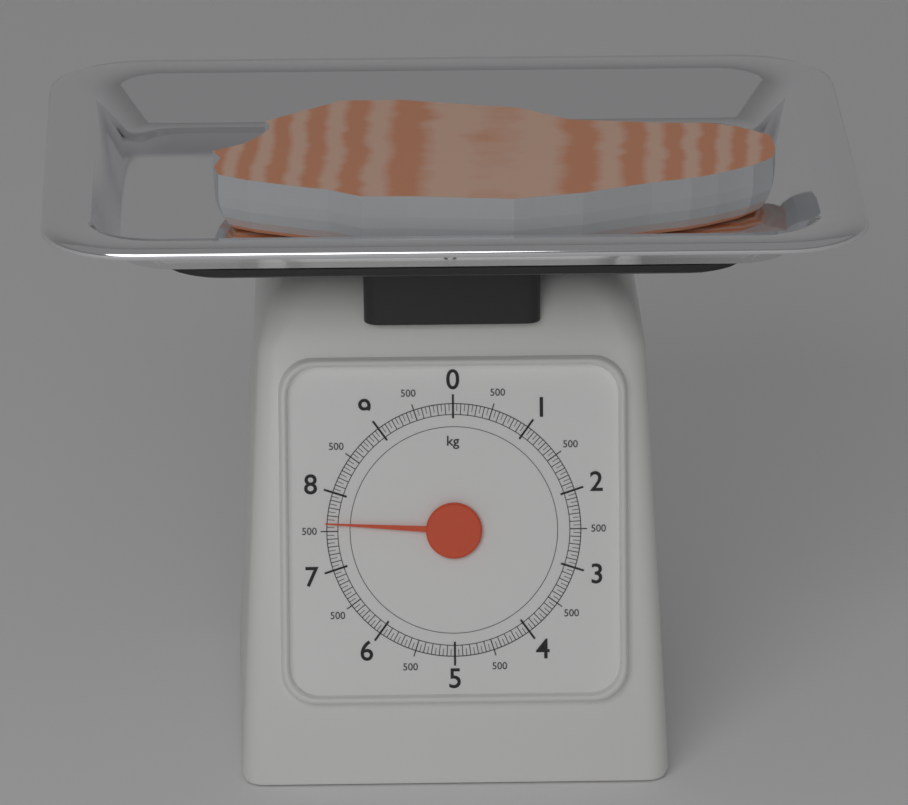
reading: 7.60 kg
